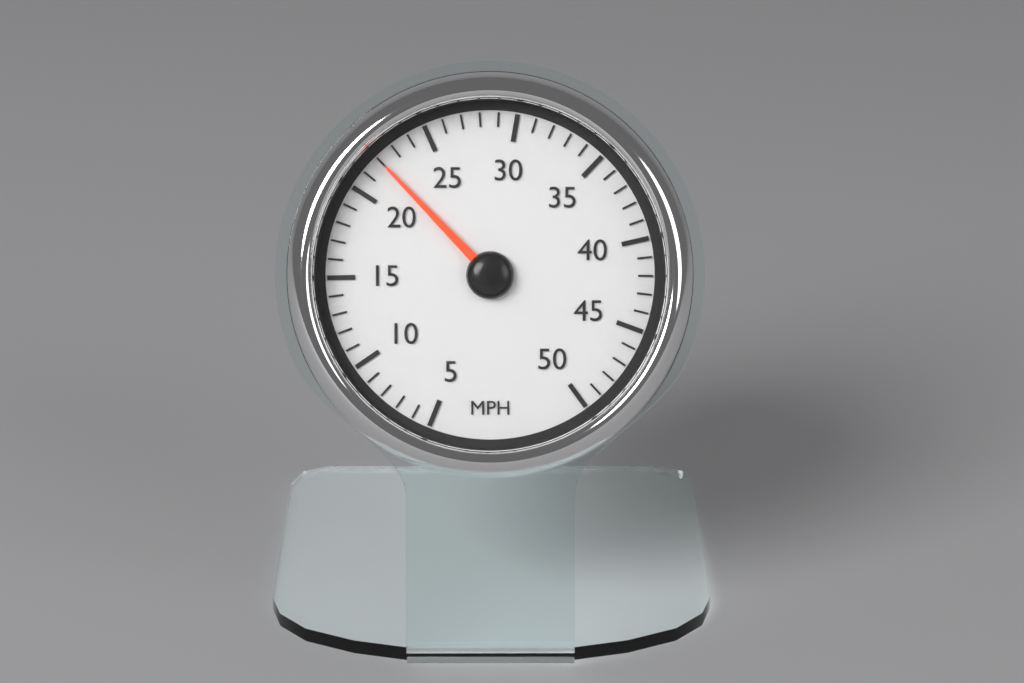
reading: 22 MPH
